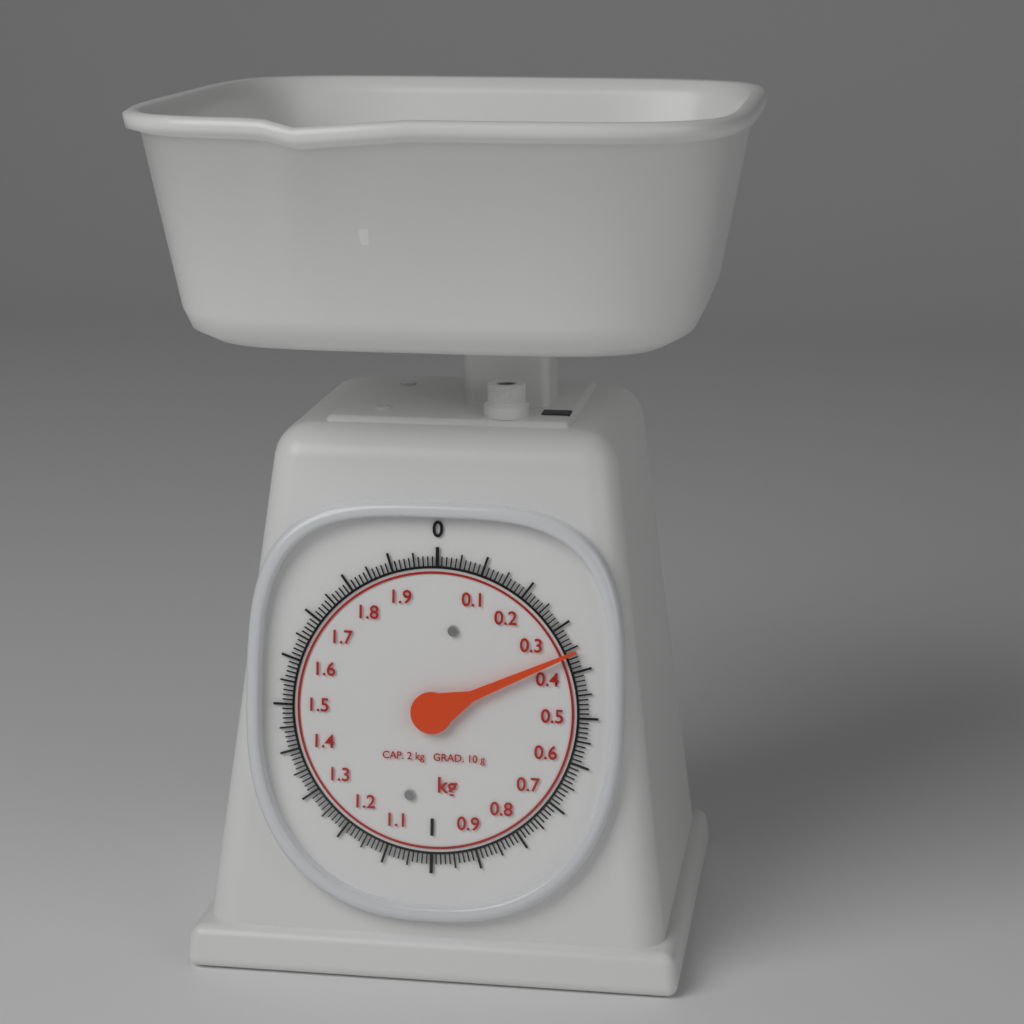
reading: 0.36 kg
